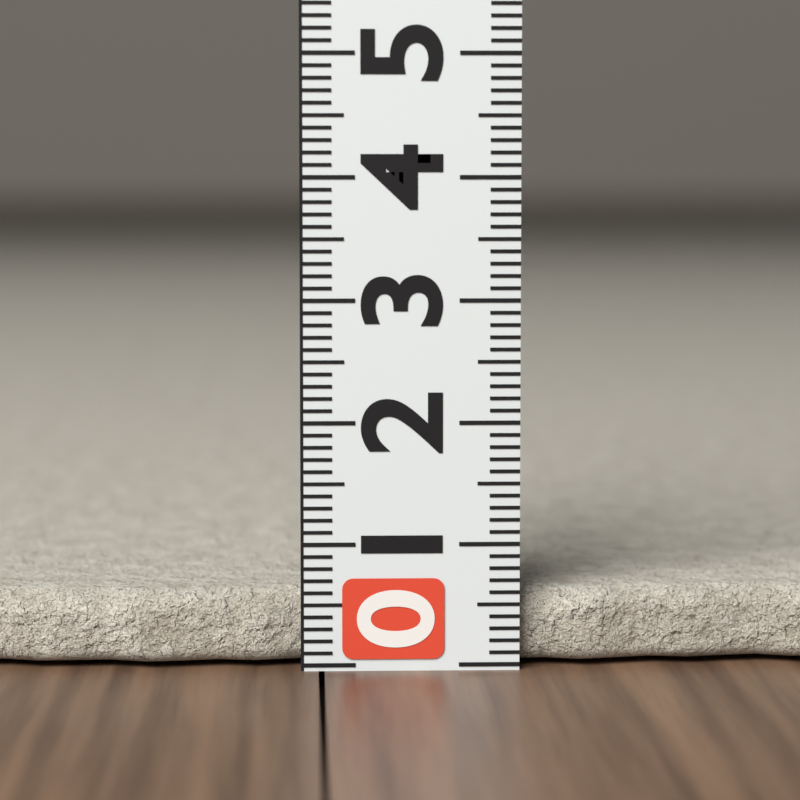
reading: 0.6 (no unit)
